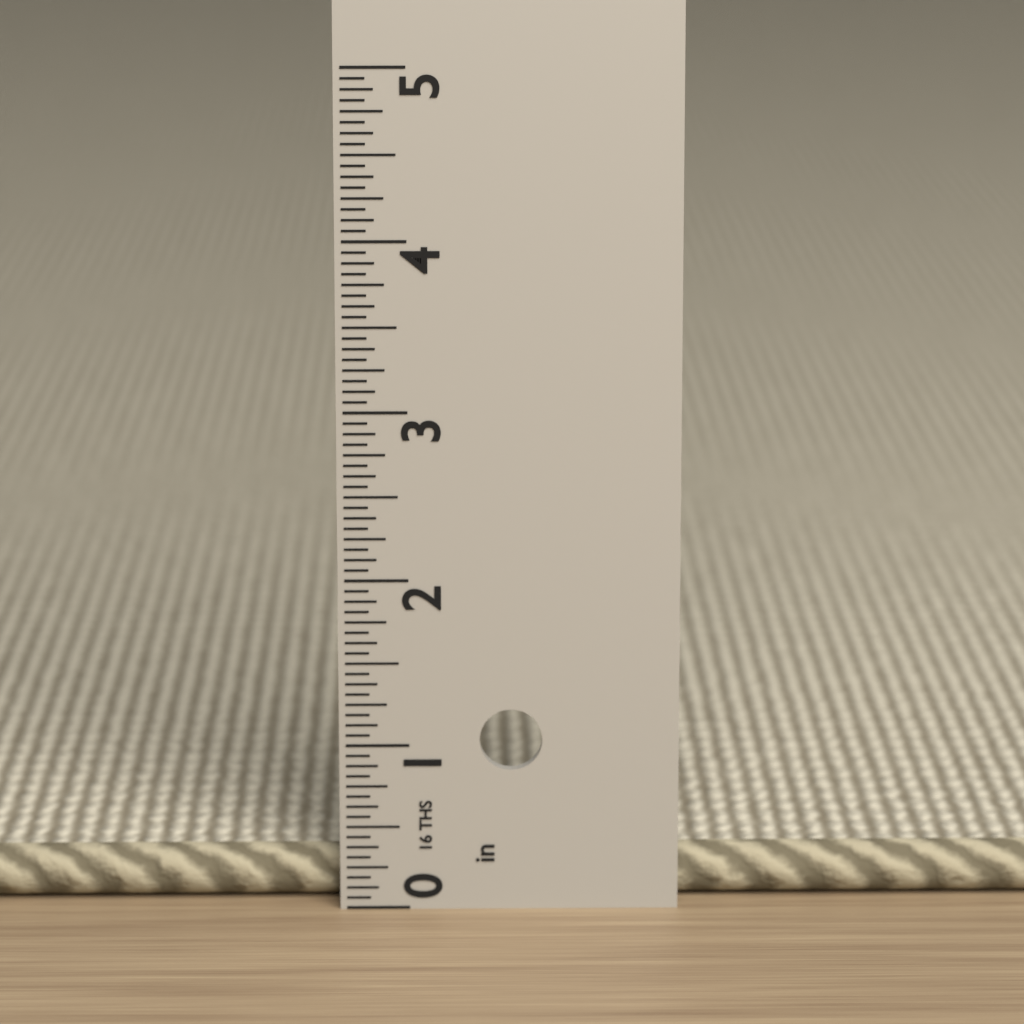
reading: 0.3125 in
